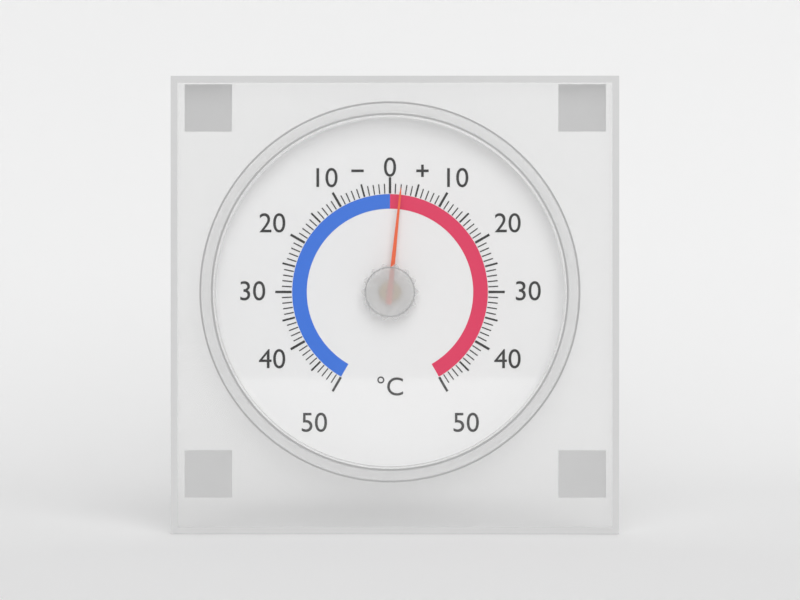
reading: 2 °C
